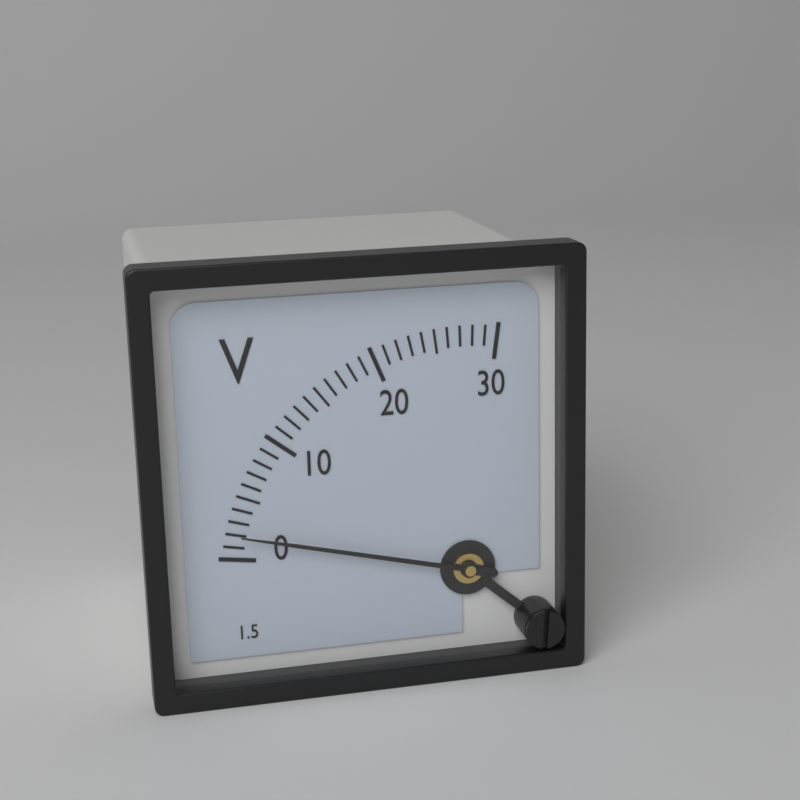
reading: 2 V
